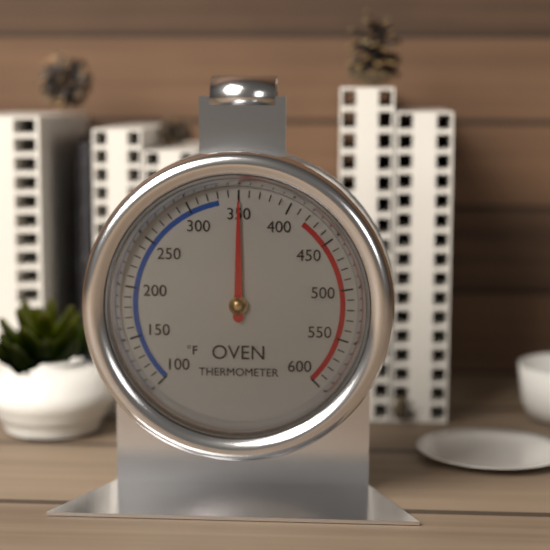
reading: 350 °F
